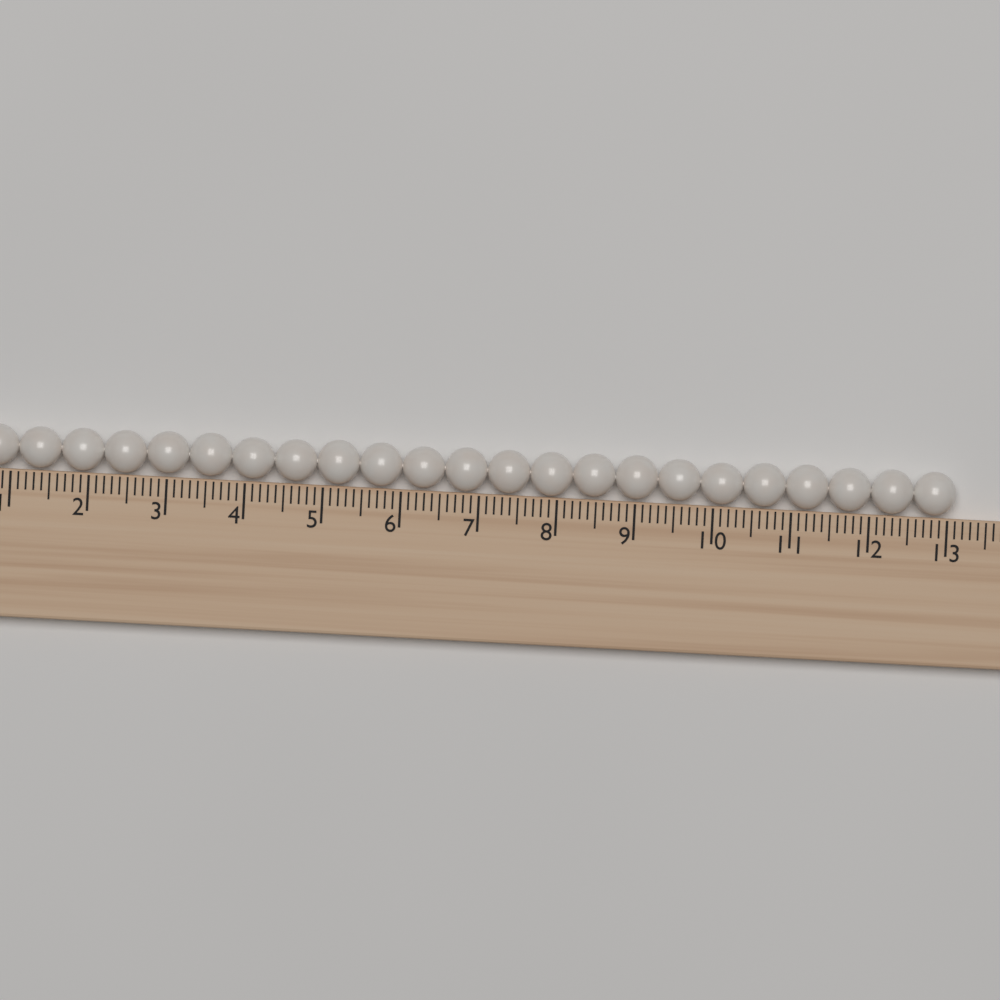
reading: 13.1 (no unit)
